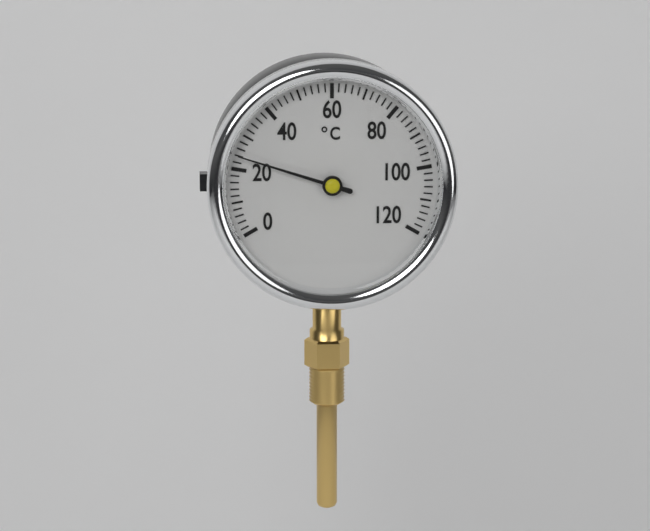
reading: 24 °C
